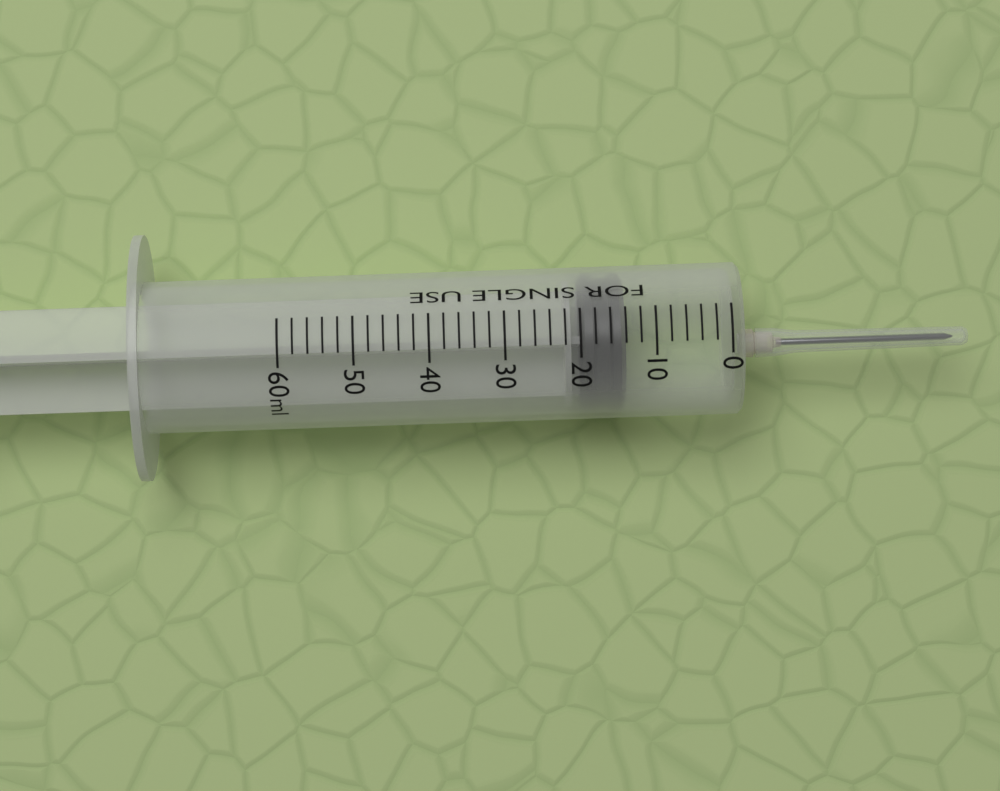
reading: 14 ml
